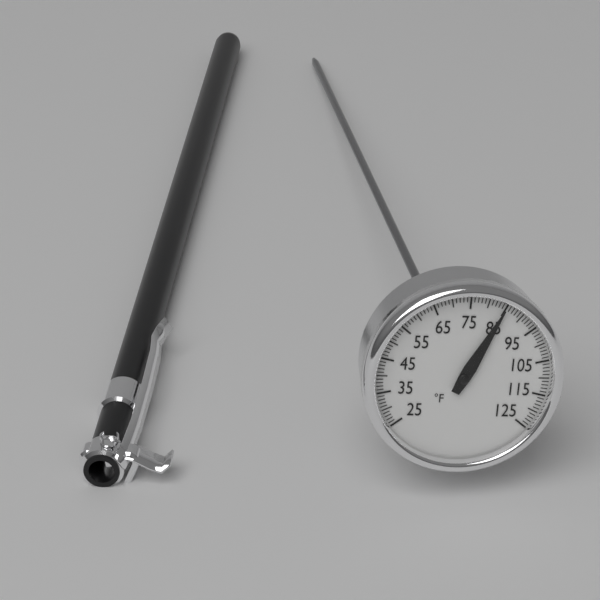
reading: 85 °F
